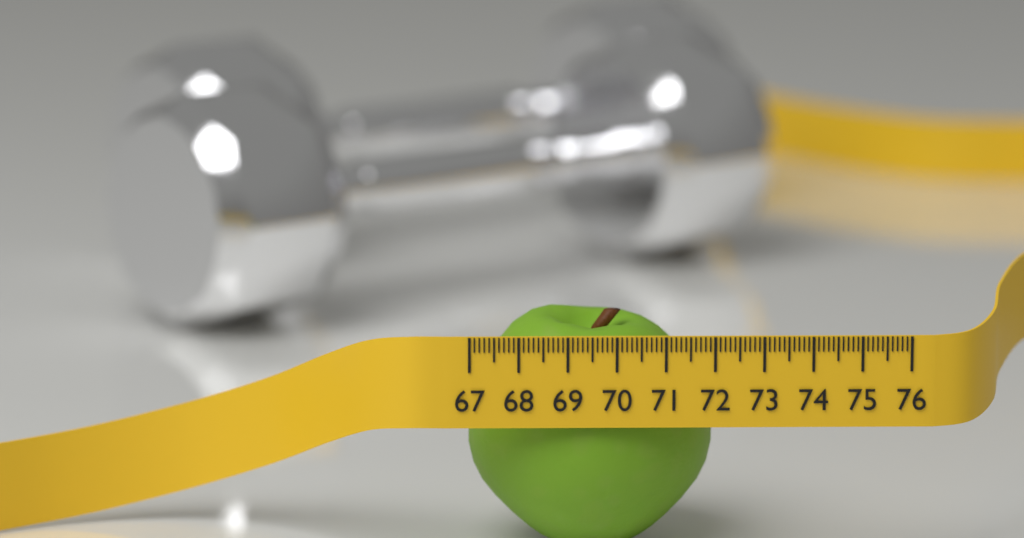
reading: 72.1 (no unit)
